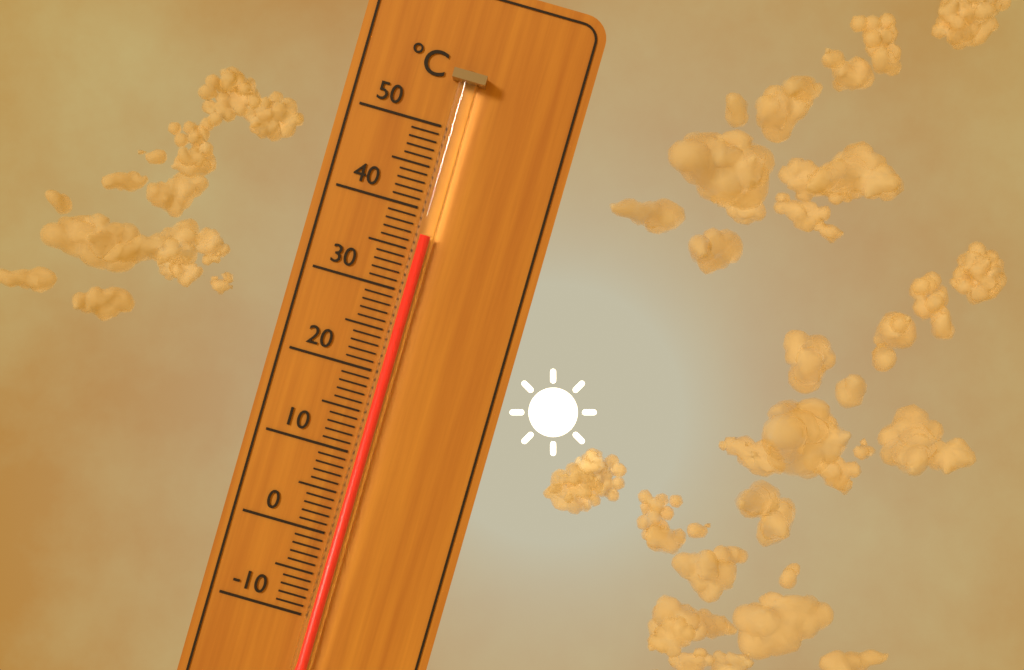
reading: 37 °C
